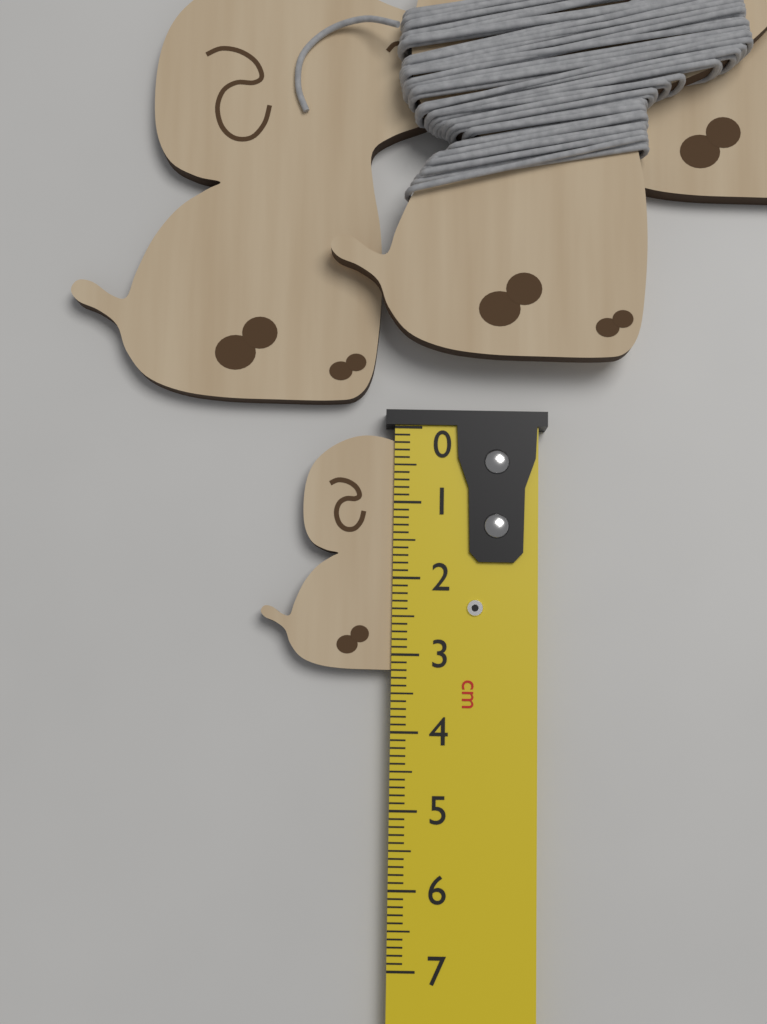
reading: 3.2 cm
